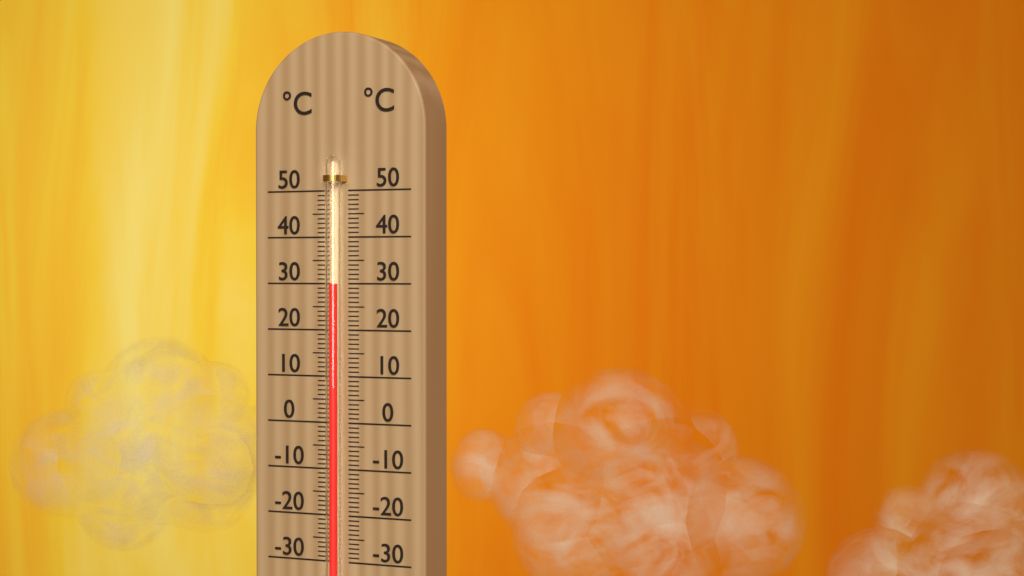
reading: 30 °C
